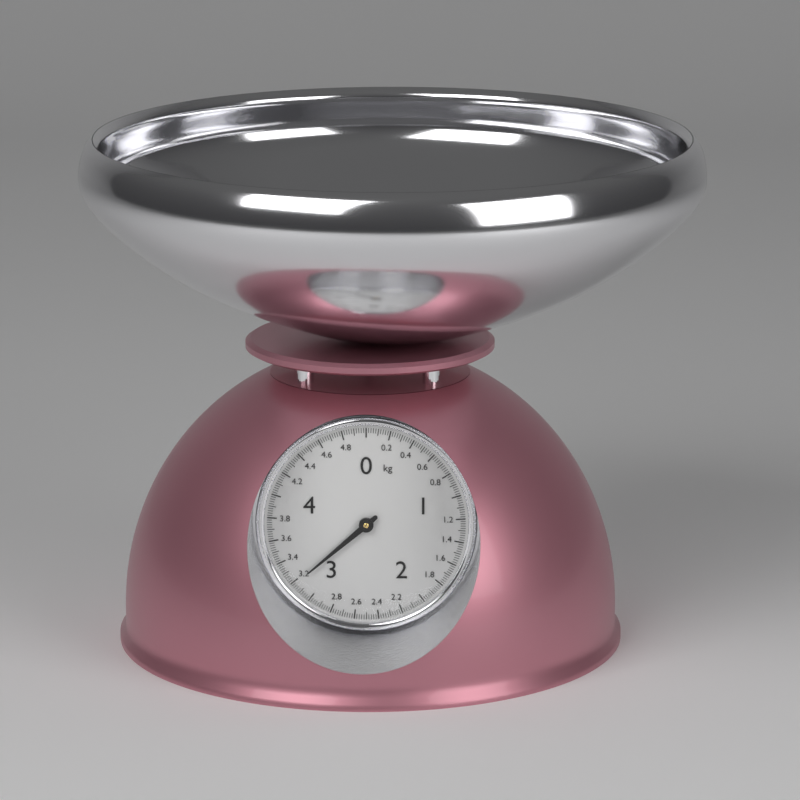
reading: 3.18 kg
